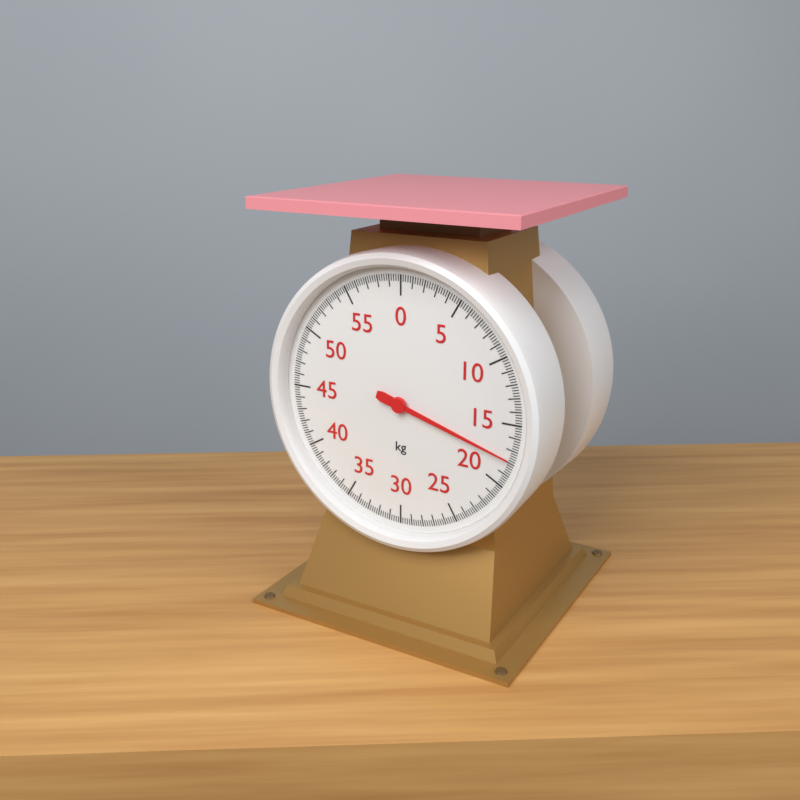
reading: 17.8 kg
